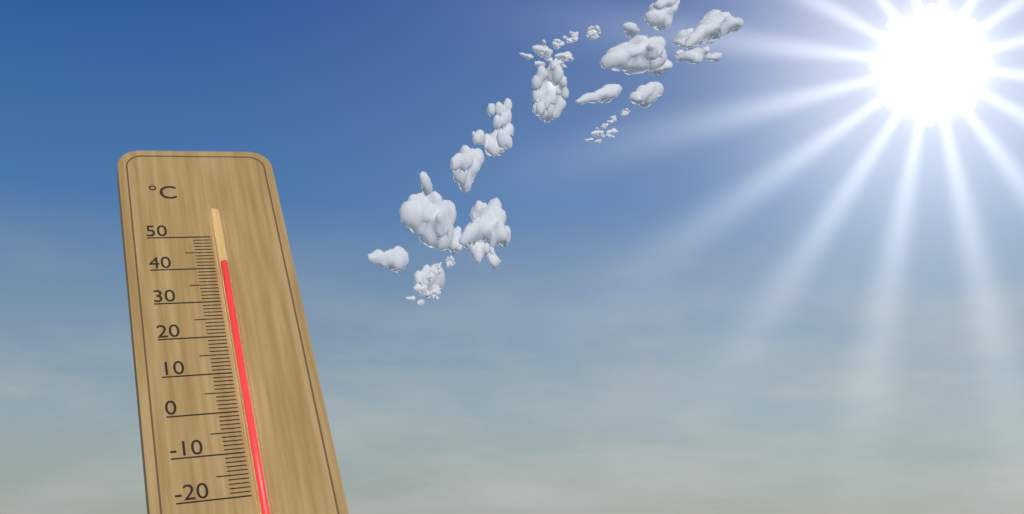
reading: 41 °C
